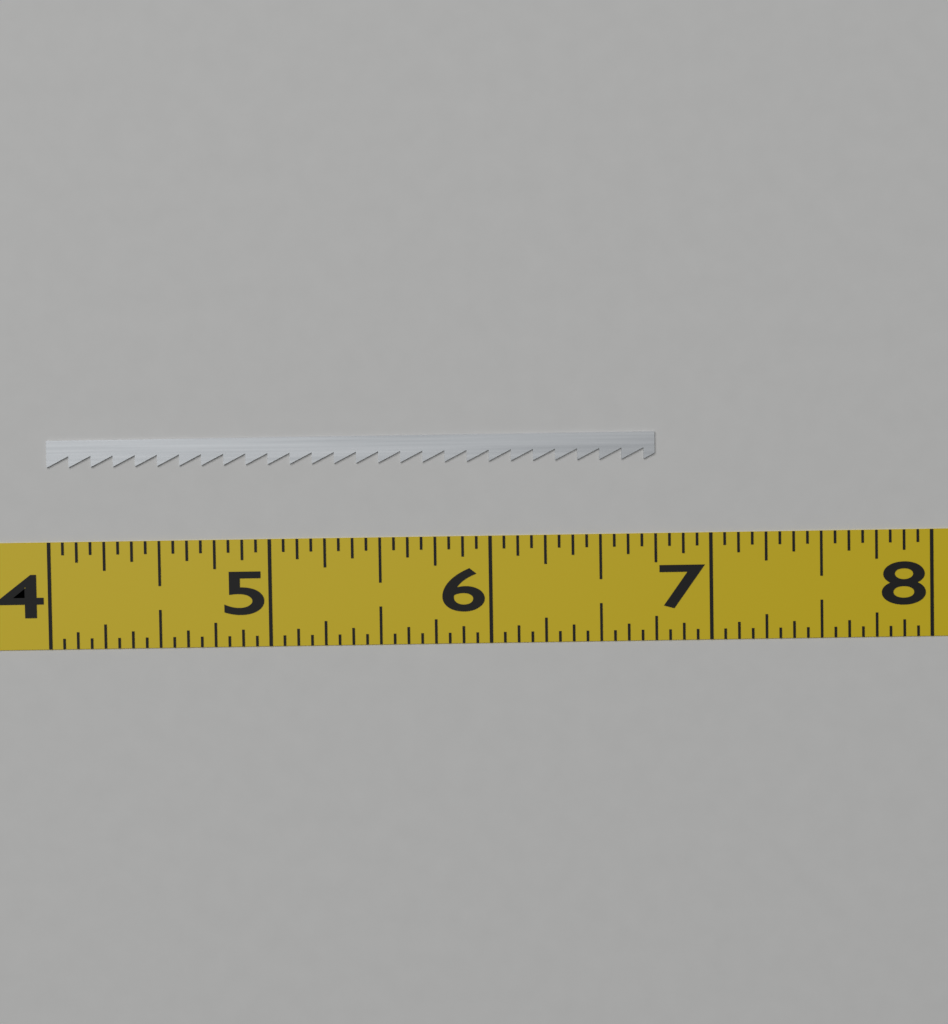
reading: 6.7500 (no unit)
